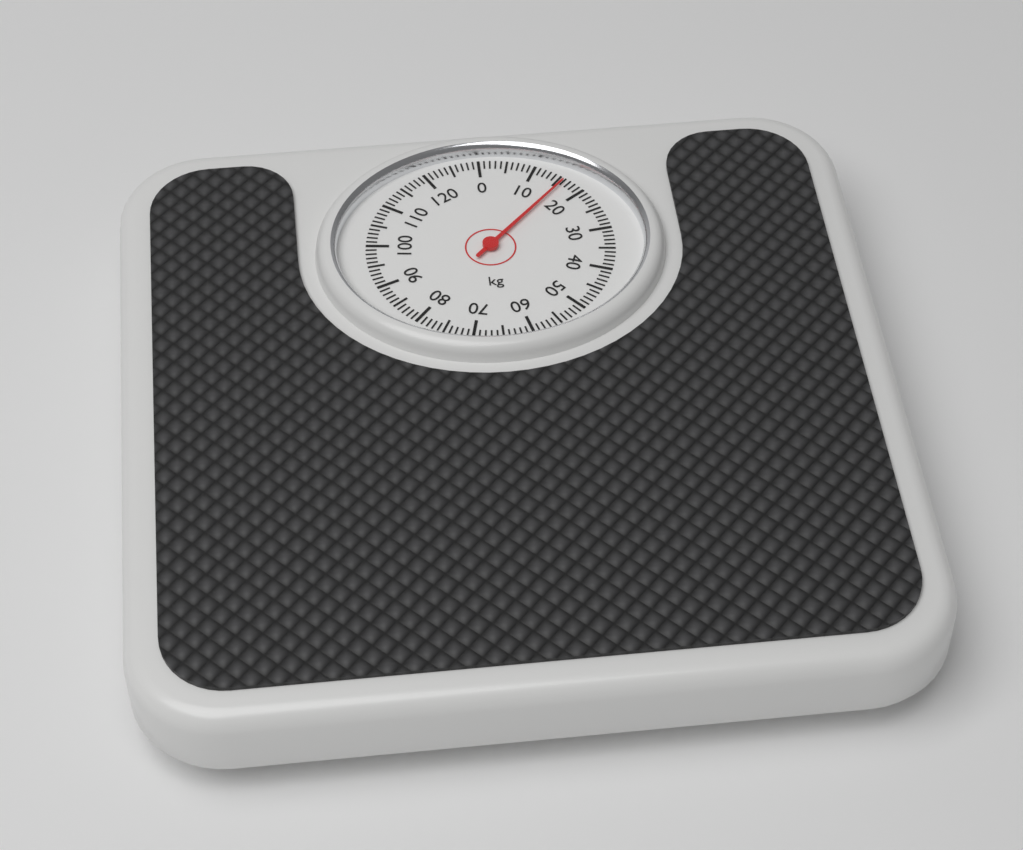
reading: 16 kg
